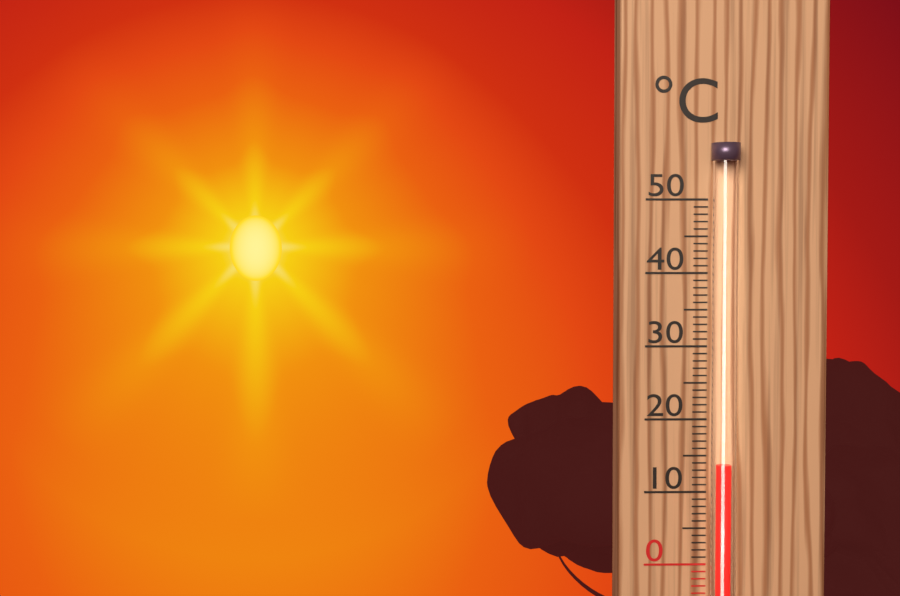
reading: 14 °C
